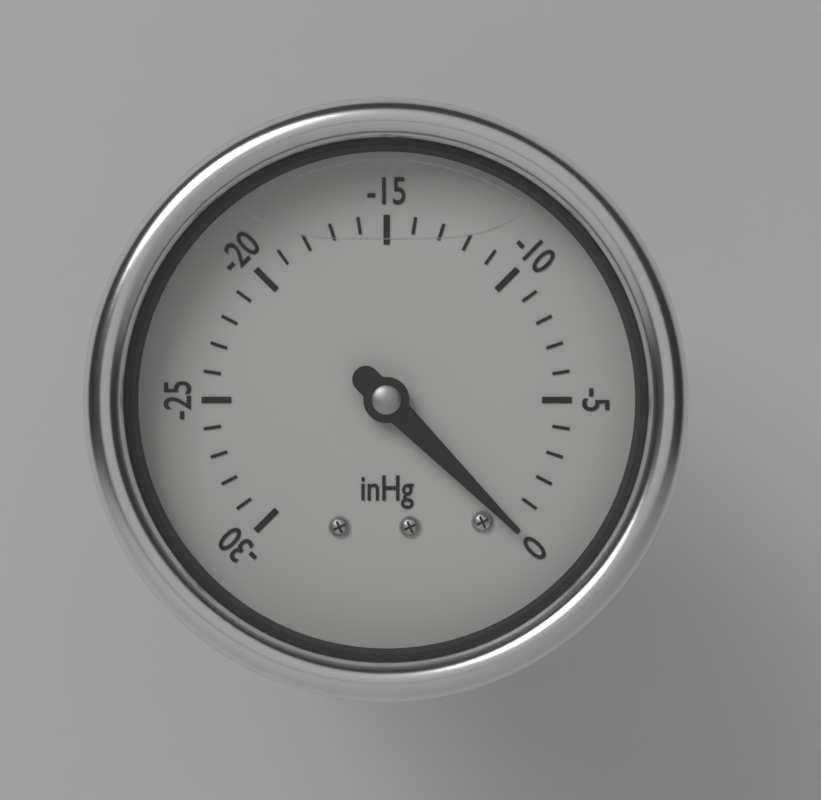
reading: 0 inHg
